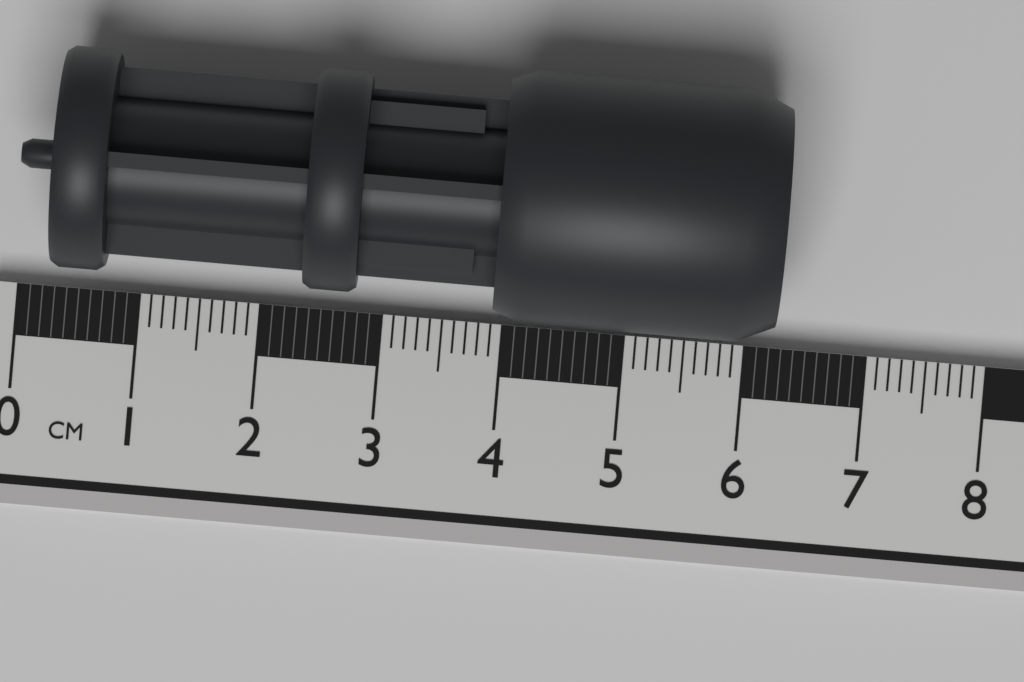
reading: 6.2 cm
